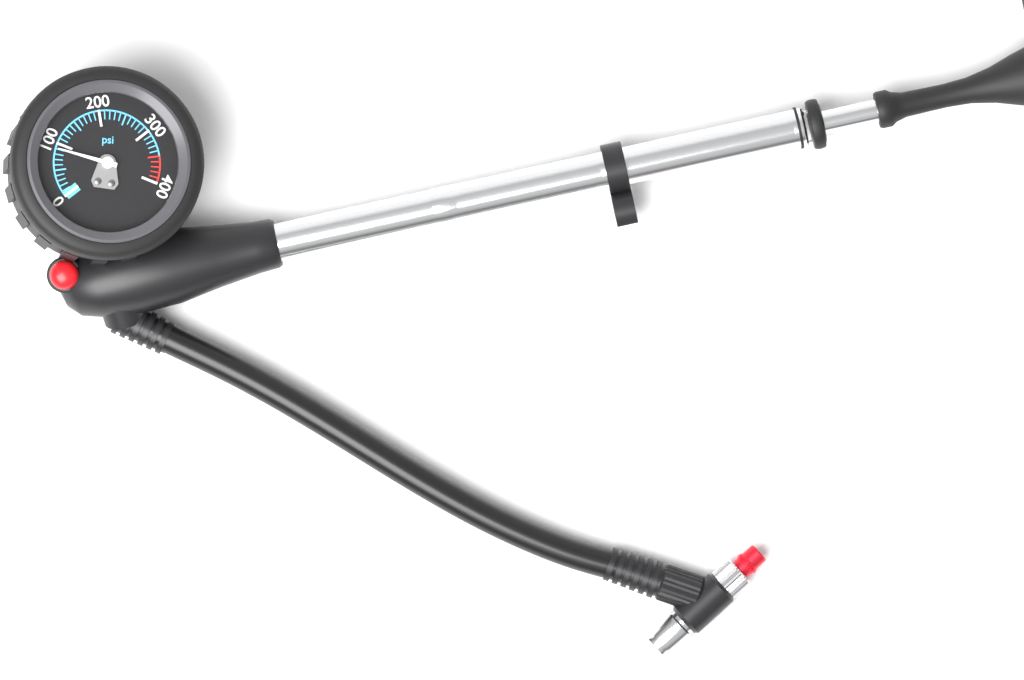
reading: 90 psi
